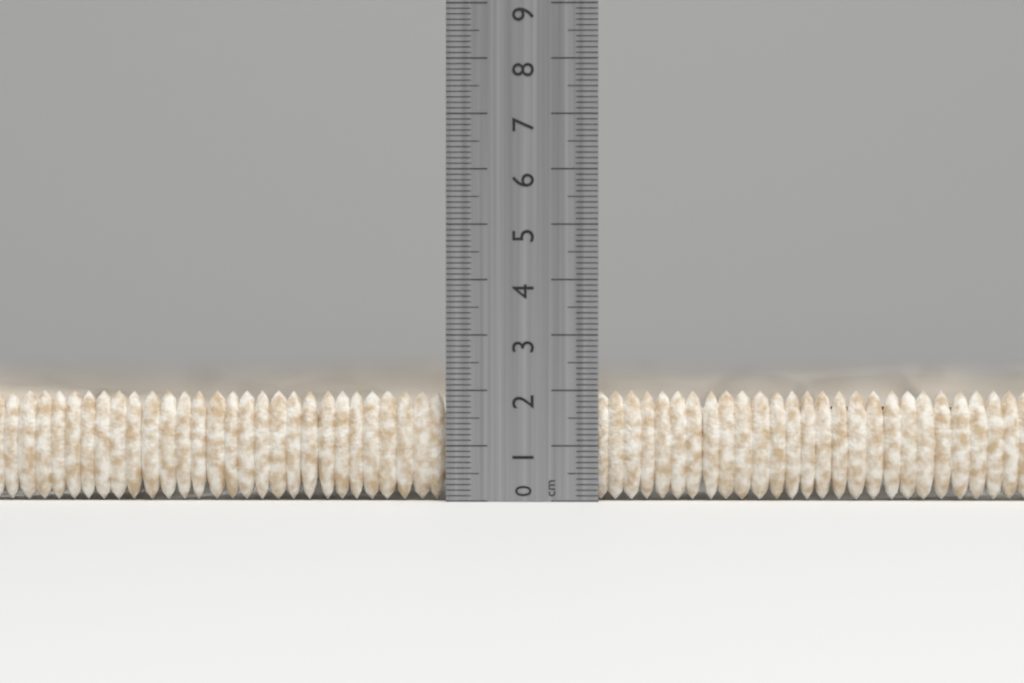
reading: 2.0 cm
